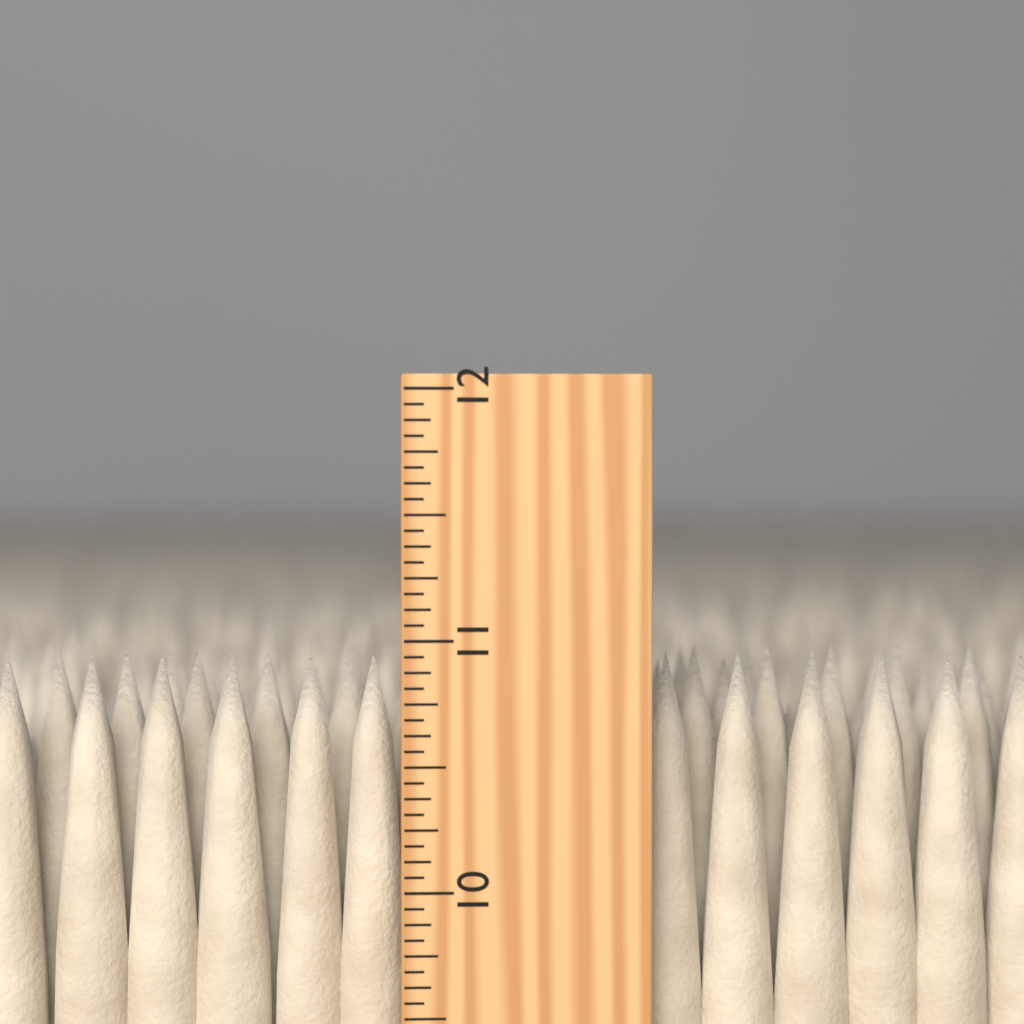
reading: 10.9375 inch
